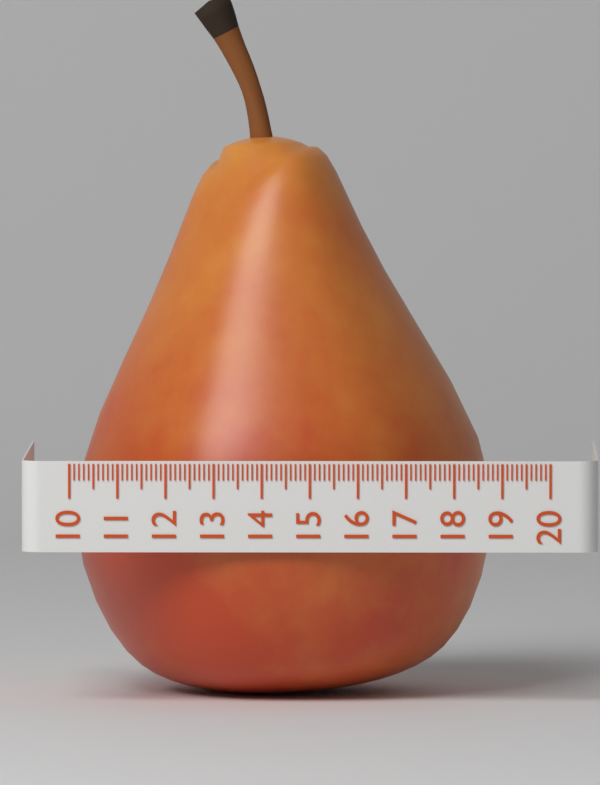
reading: 18.8 (no unit)
